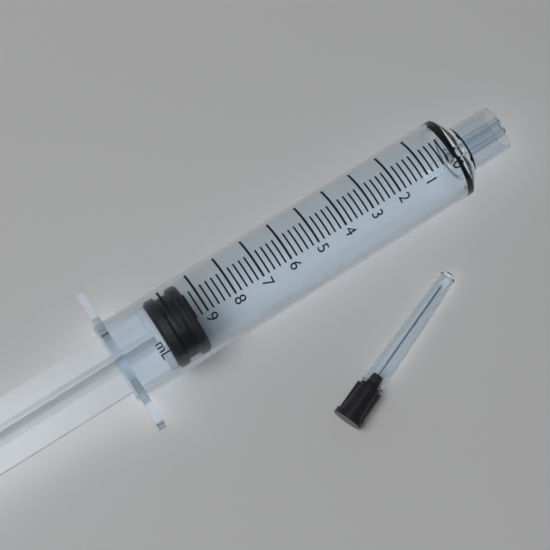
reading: 9.4 ml
